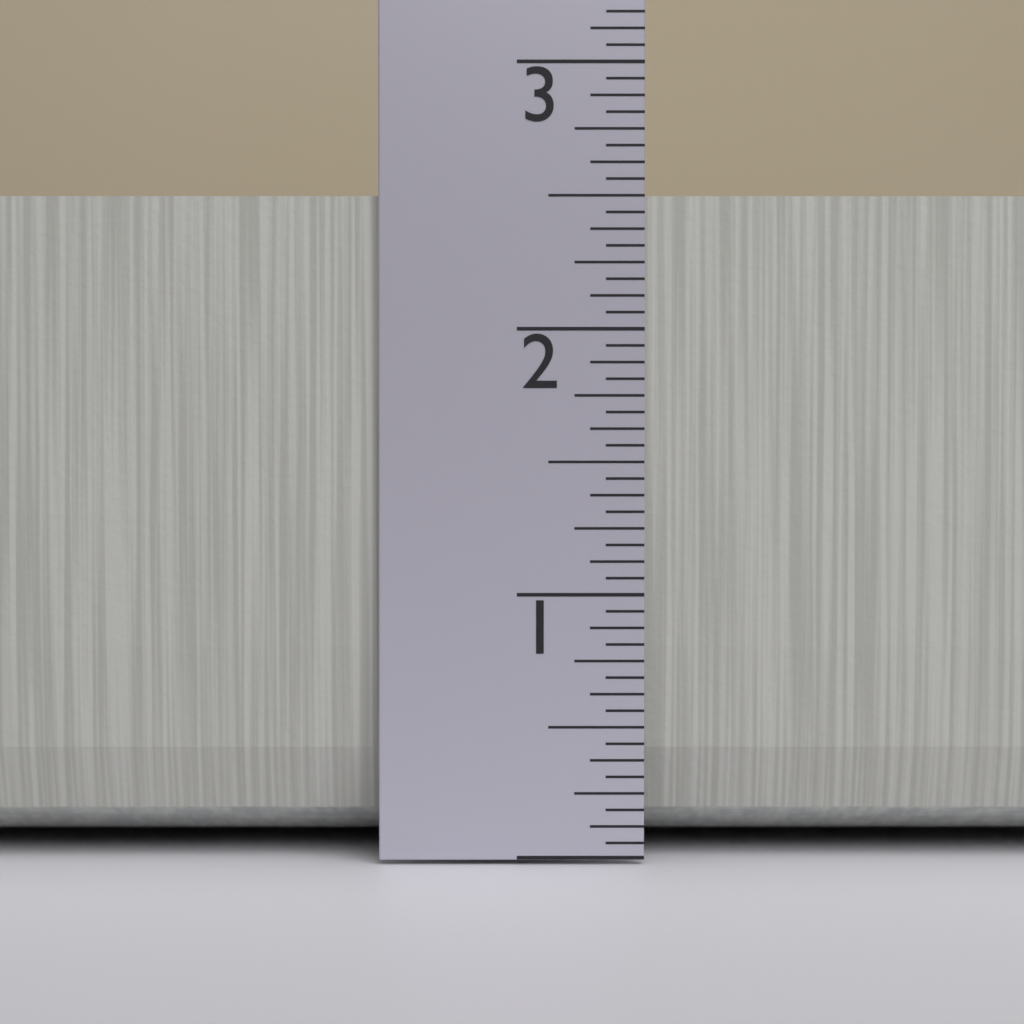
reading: 2.5000 in
